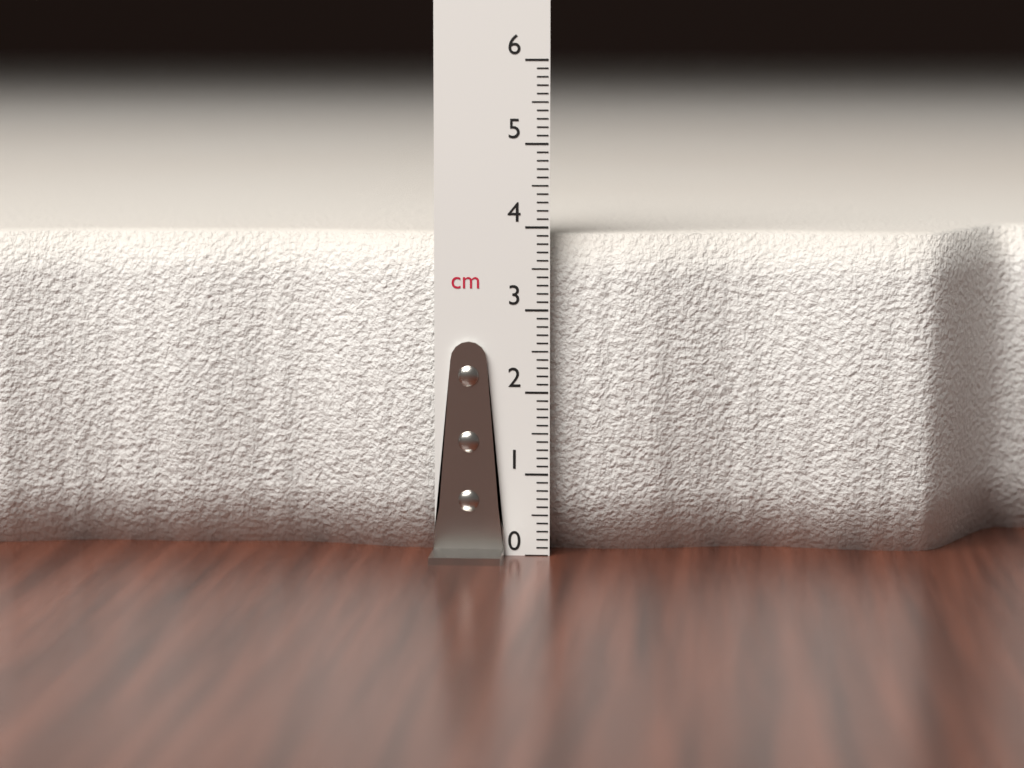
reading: 3.9 cm
